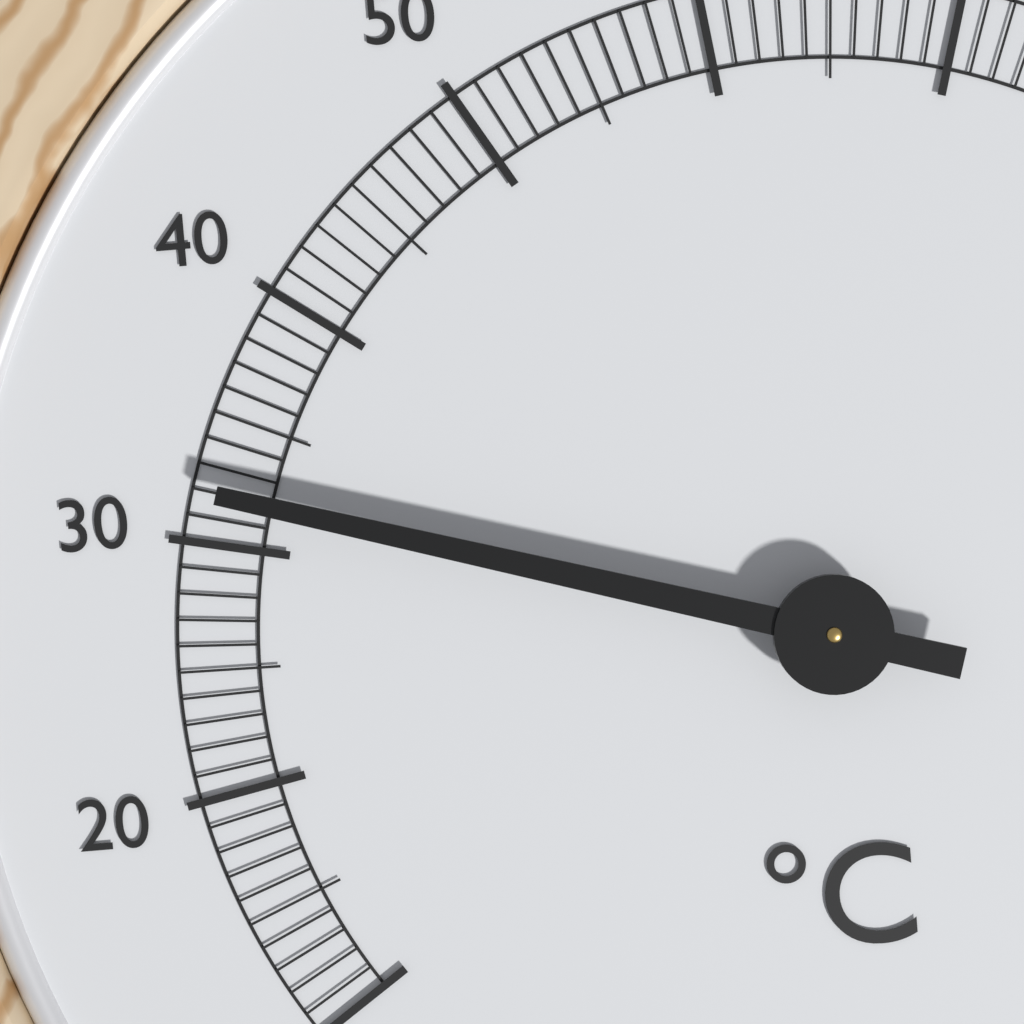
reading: 32 °C
